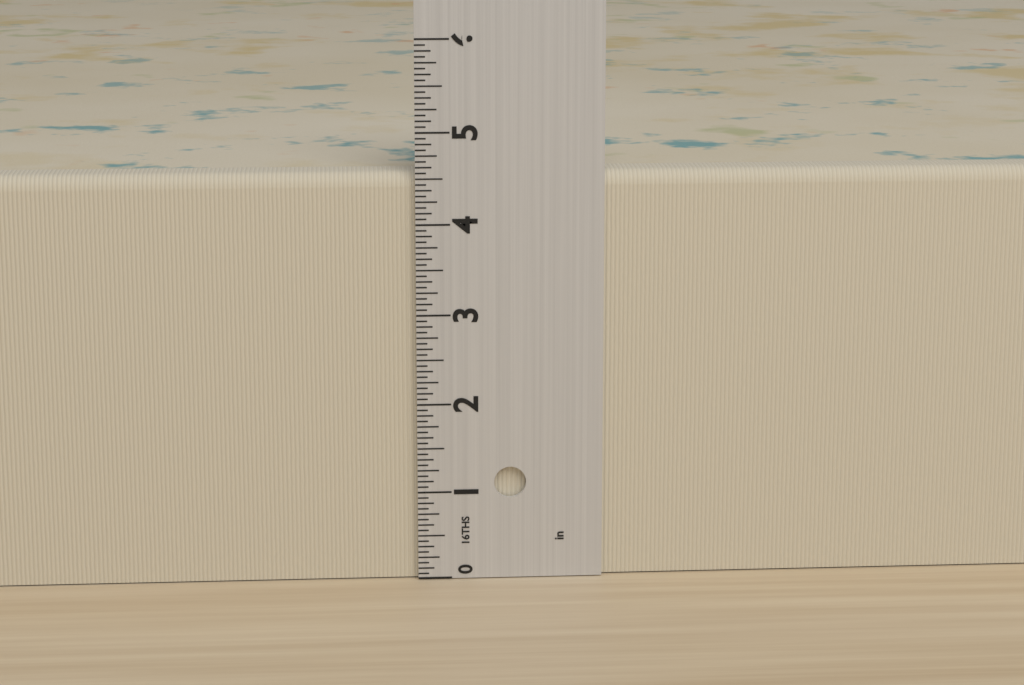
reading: 4.5625 in
